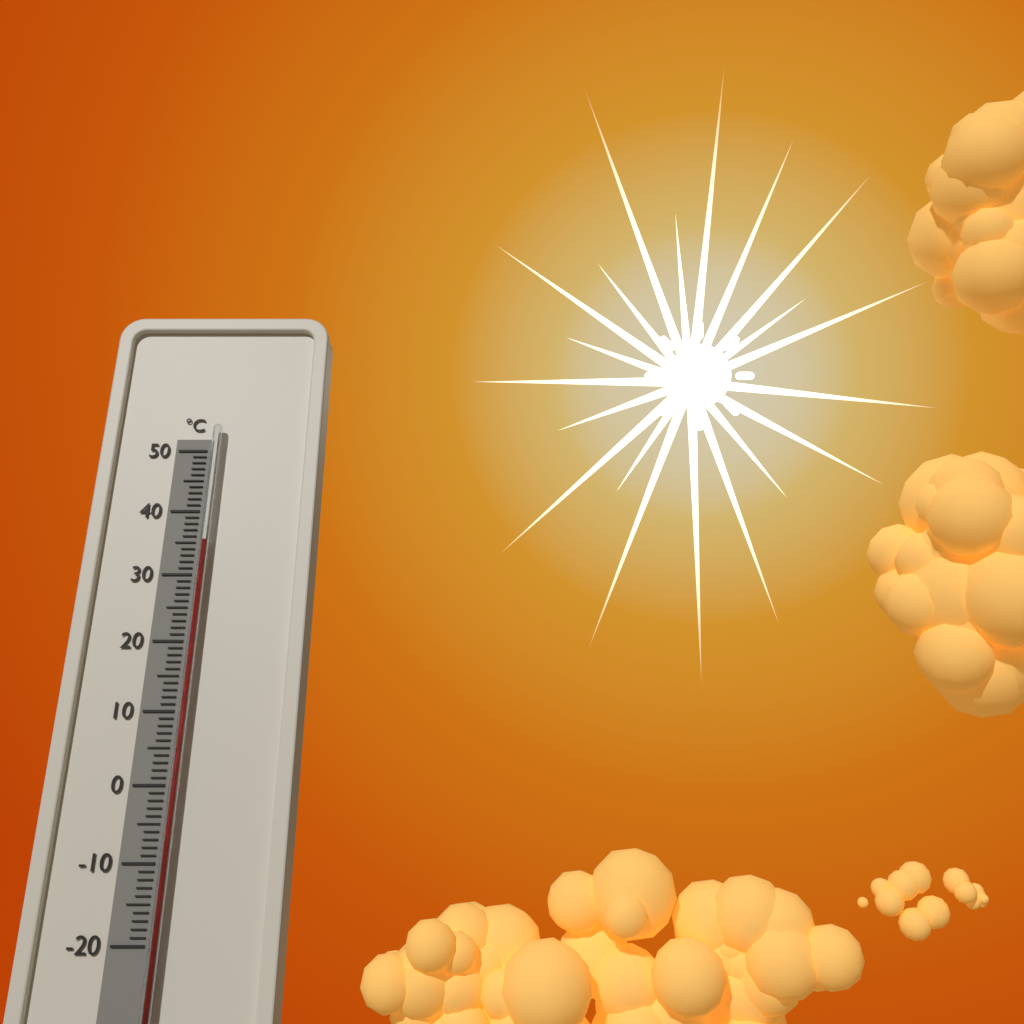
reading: 35 °C
